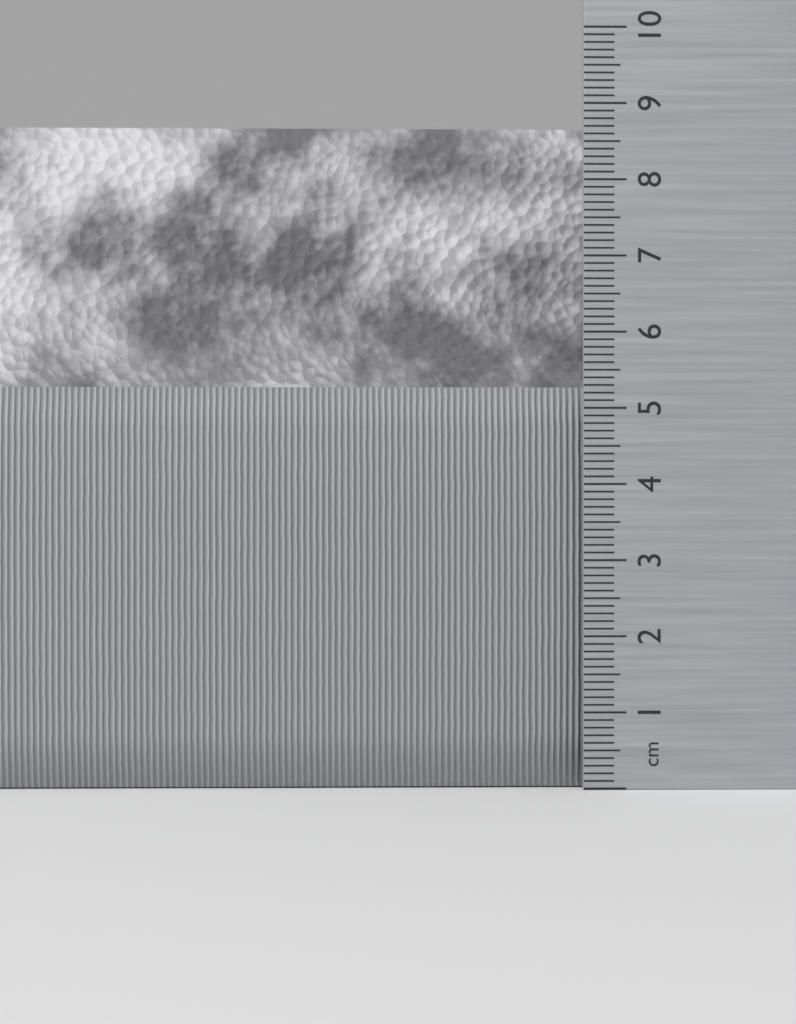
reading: 8.8 cm
